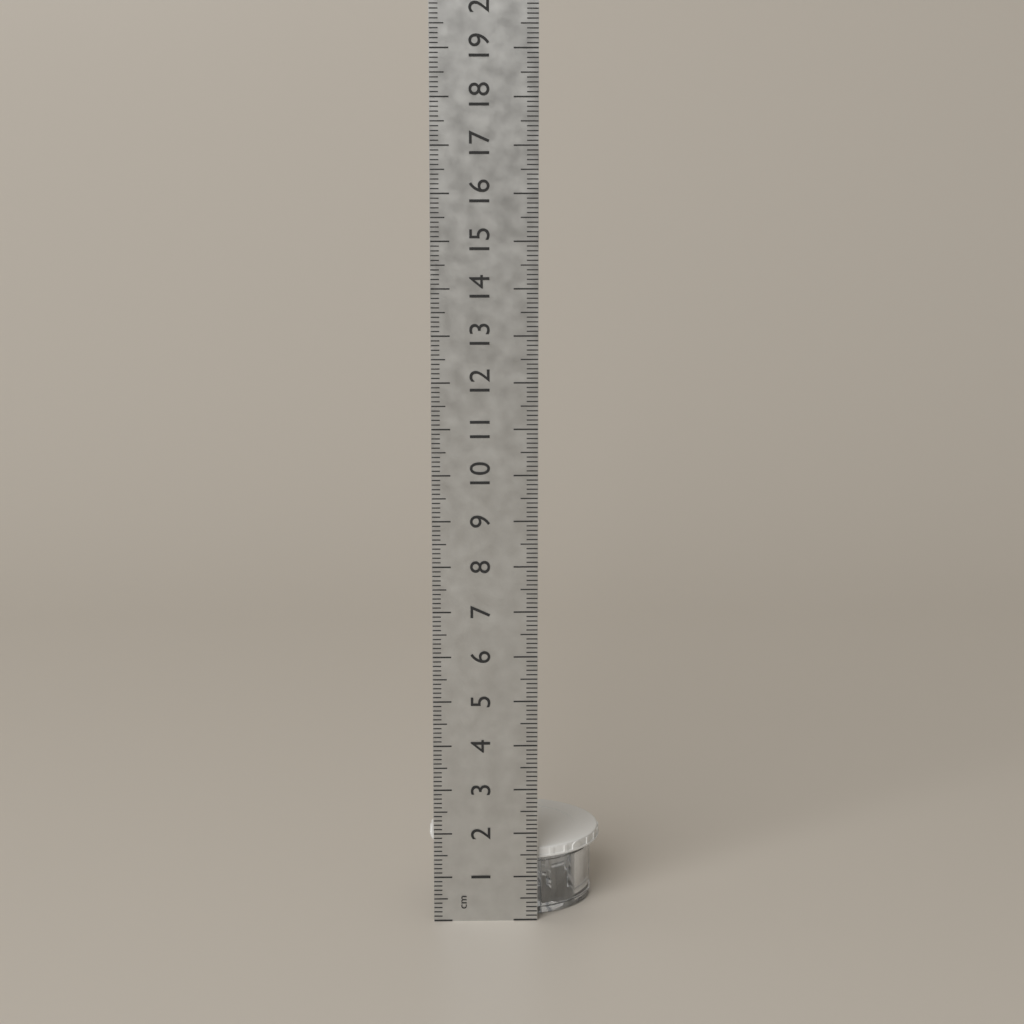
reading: 1.6 cm
